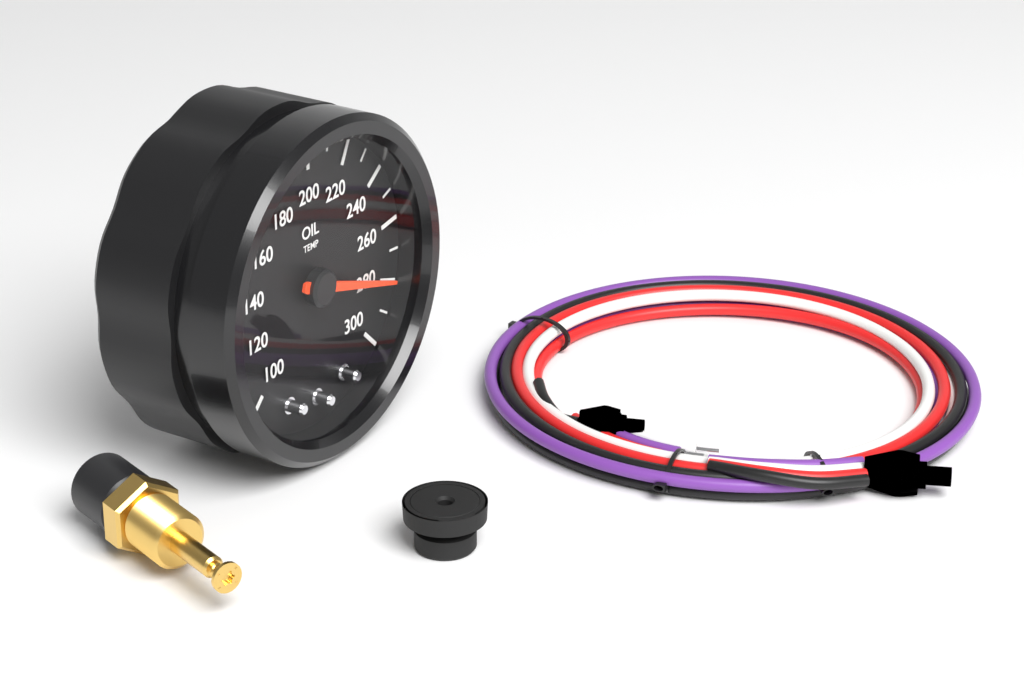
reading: 280 (no unit)
